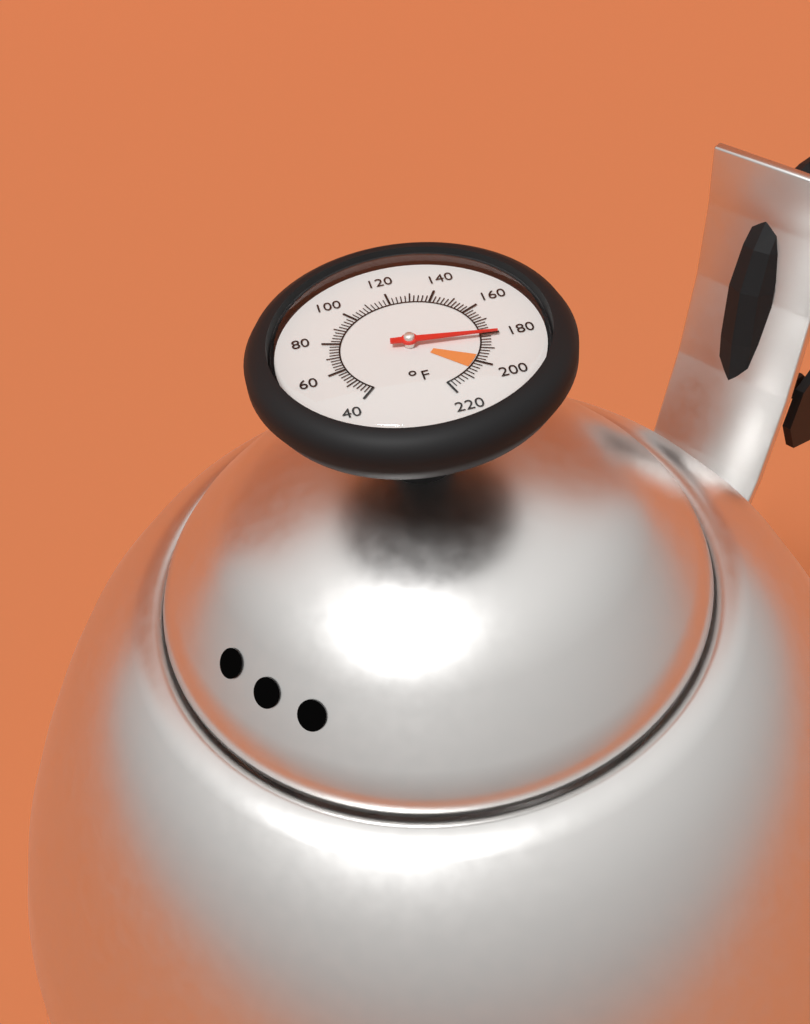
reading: 182 °F
